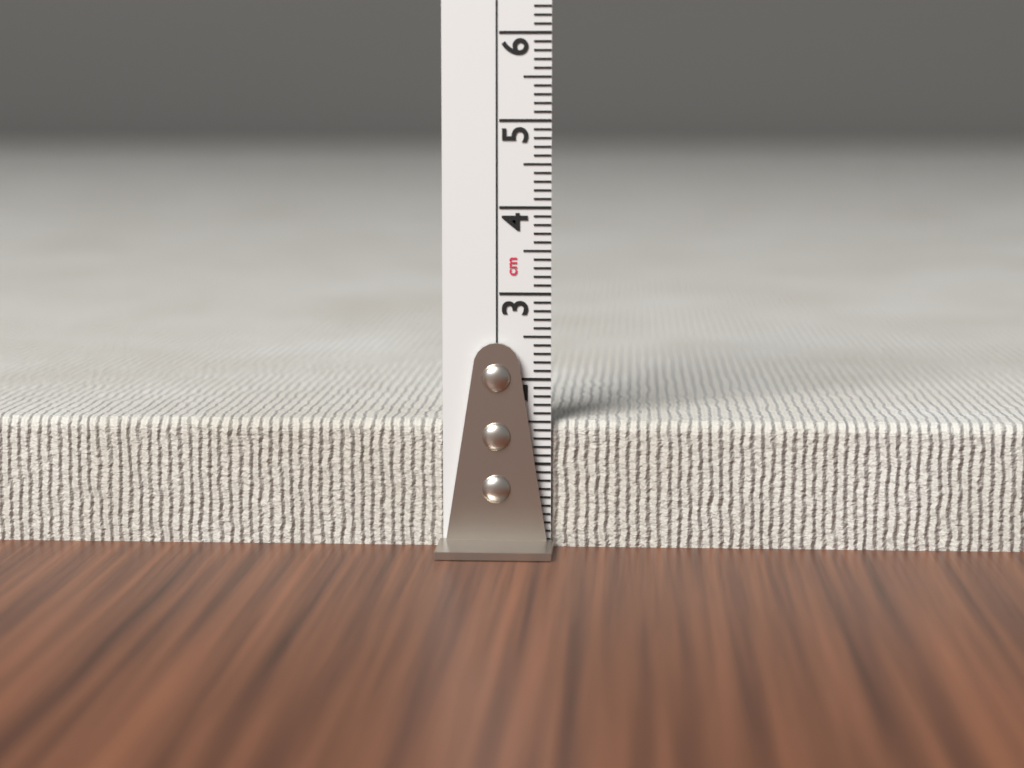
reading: 1.5 cm
